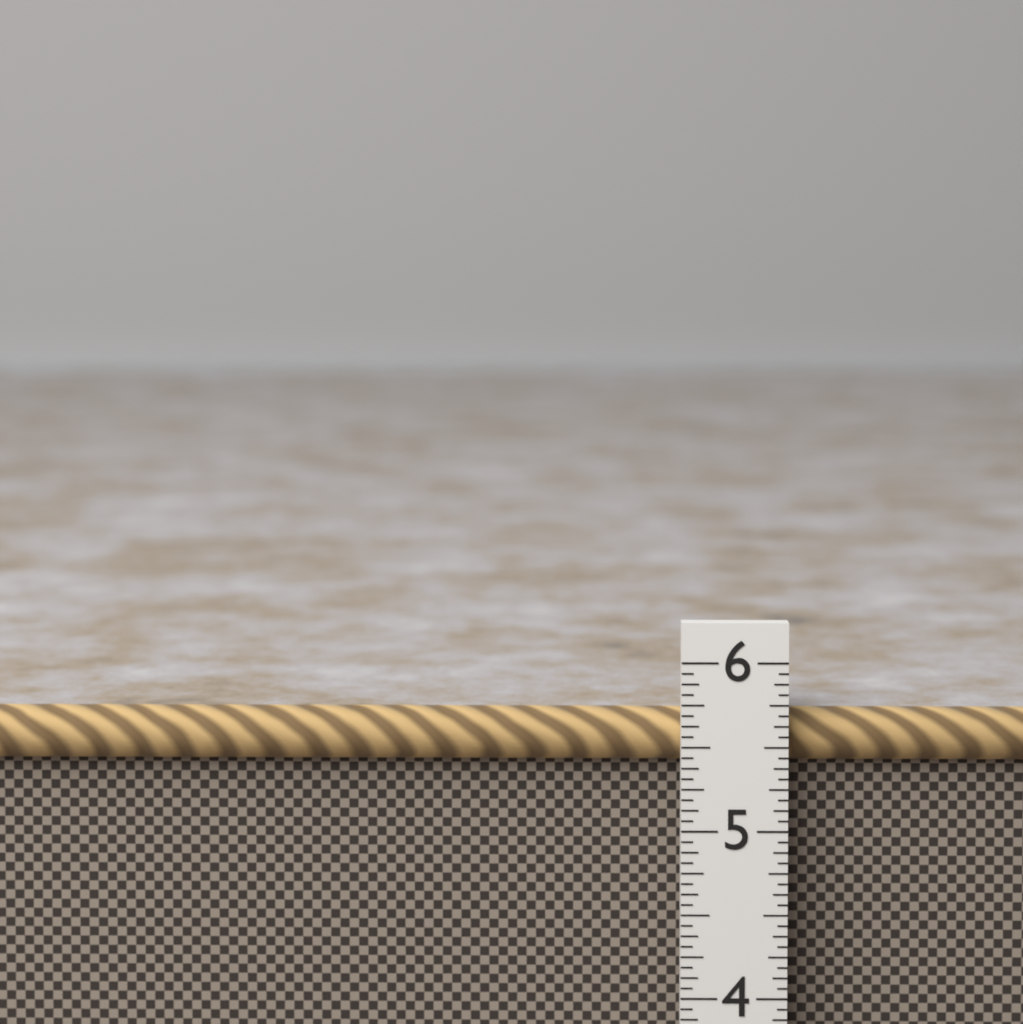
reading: 5.6875 in
